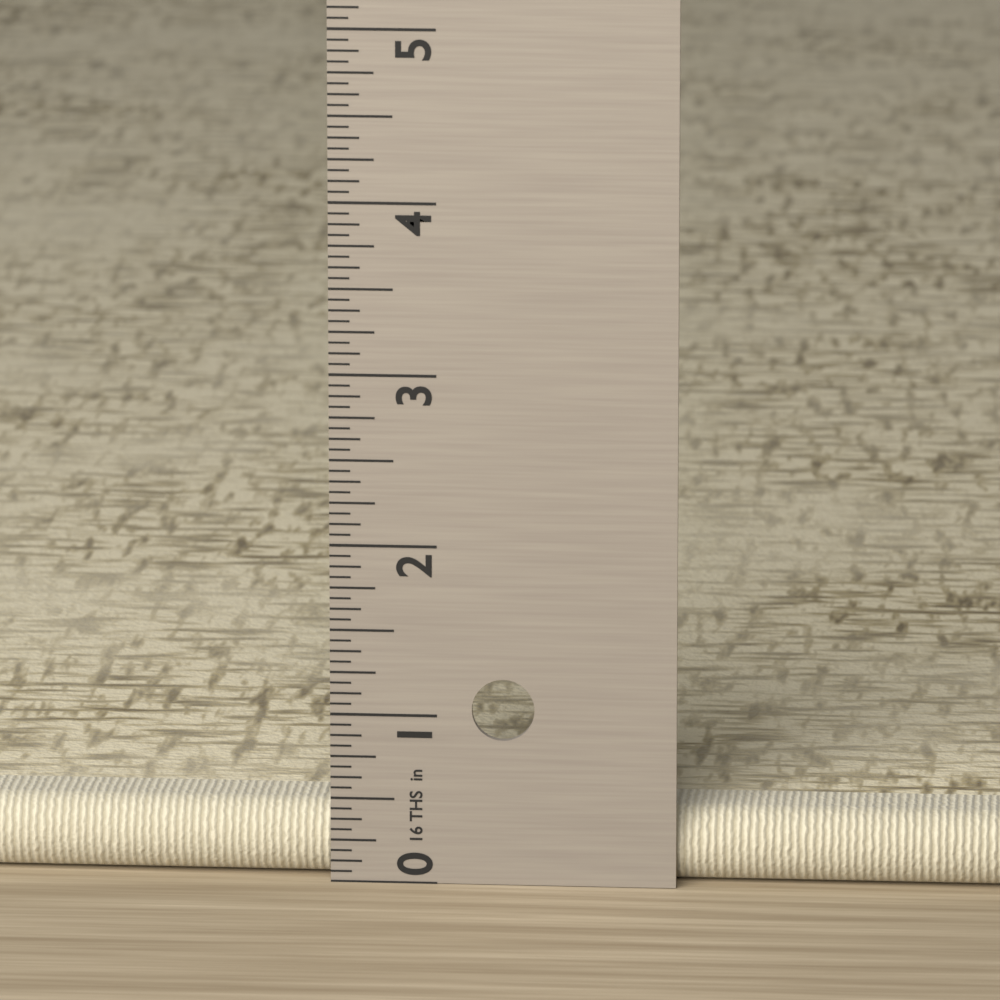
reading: 0.4375 in
